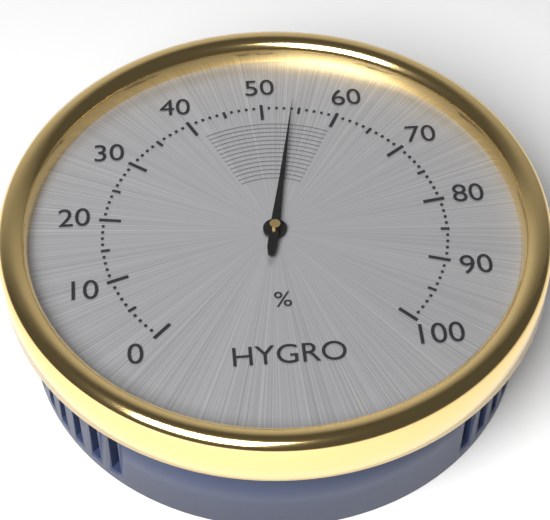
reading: 54 %
